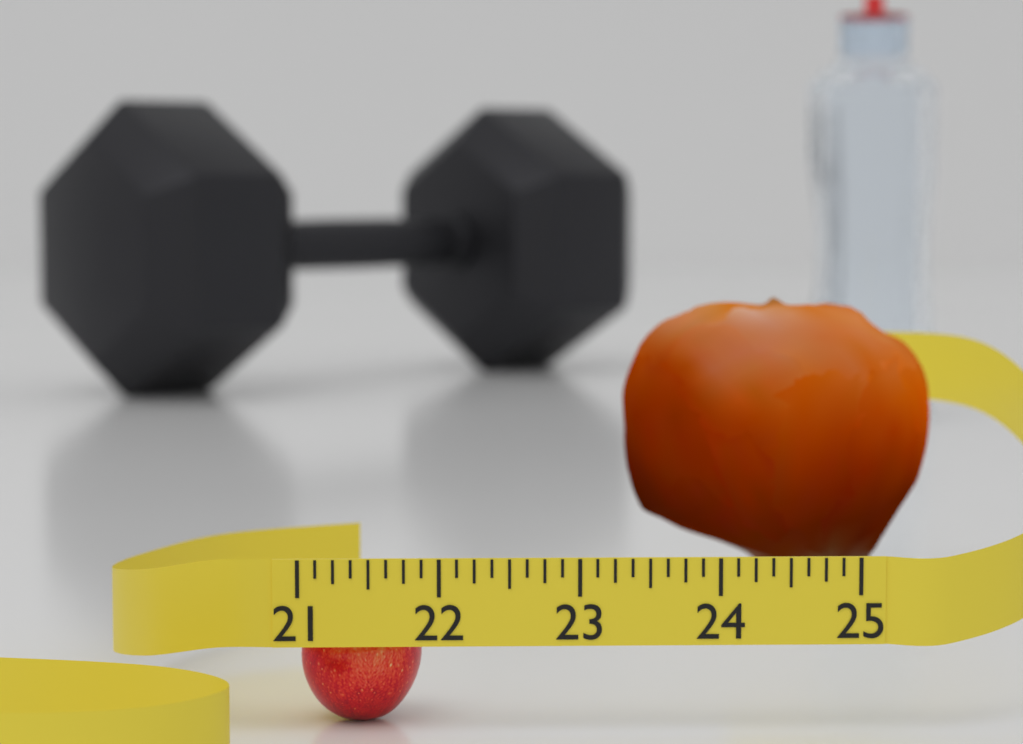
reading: 21.875 (no unit)
